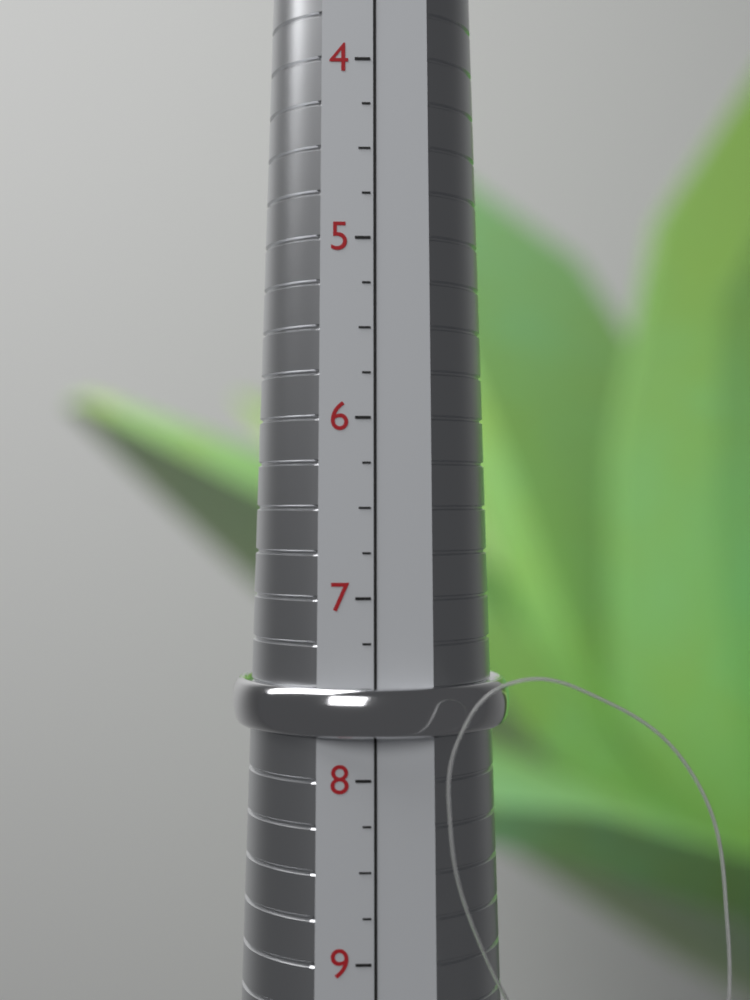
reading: 7.75 (no unit)
